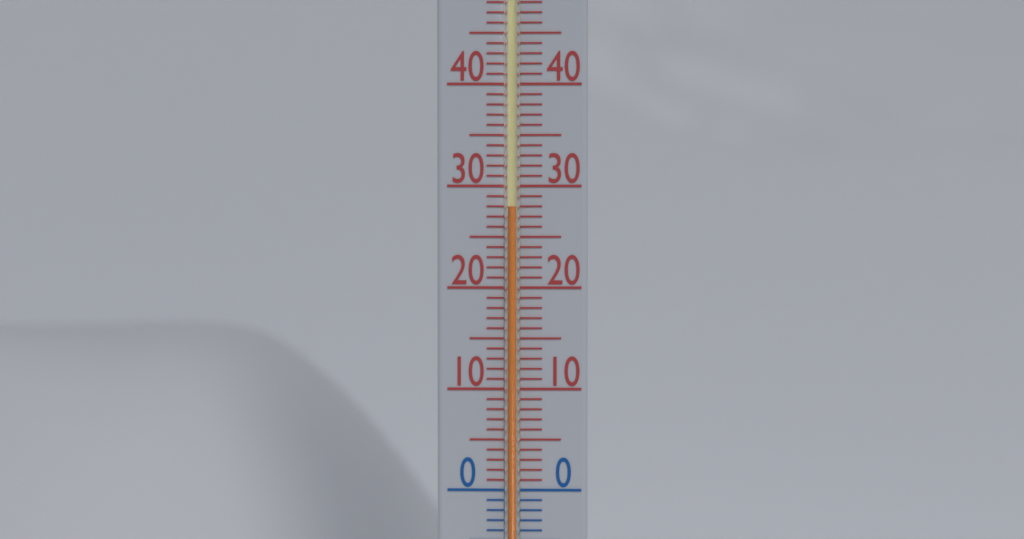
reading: 28 °C
